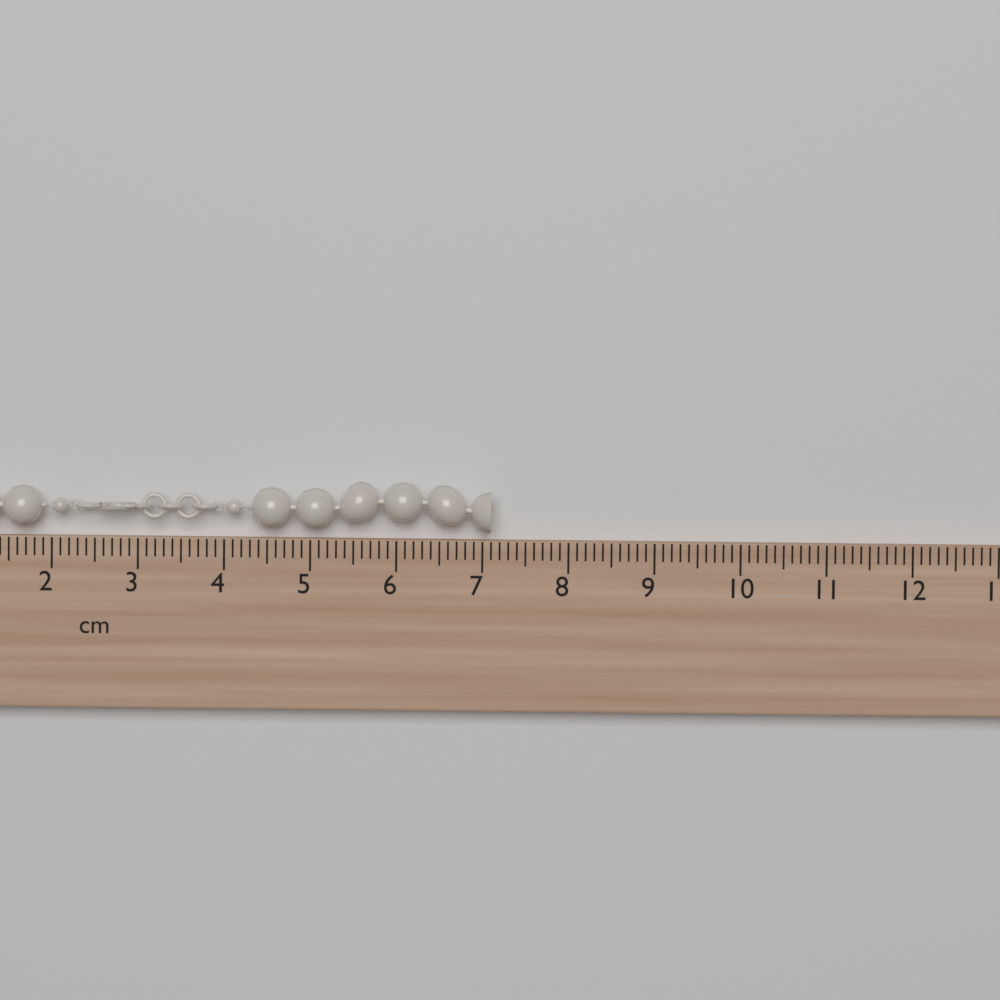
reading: 7.1 cm
